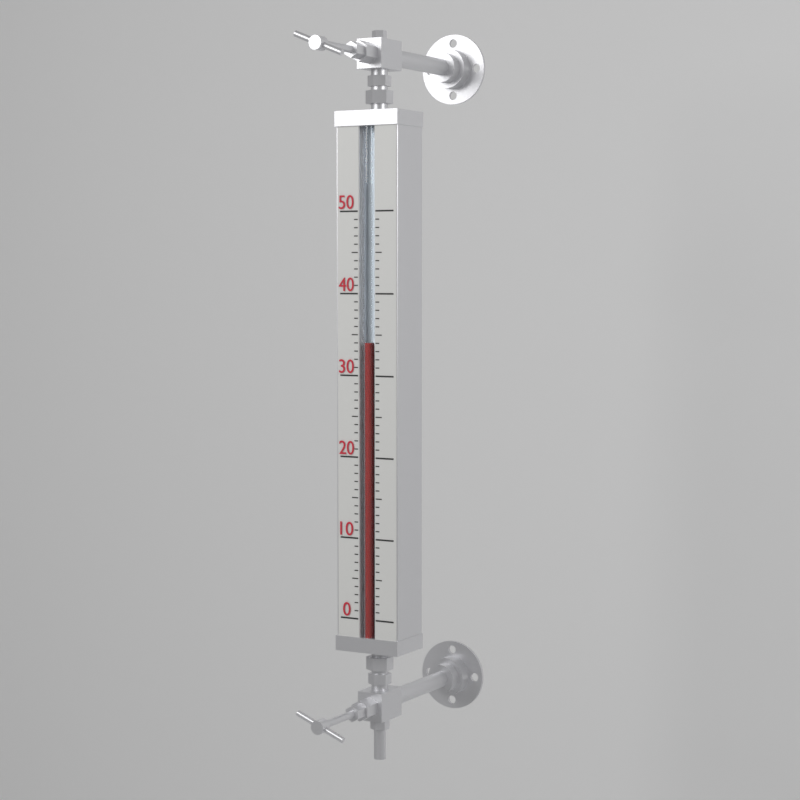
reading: 34 (no unit)
